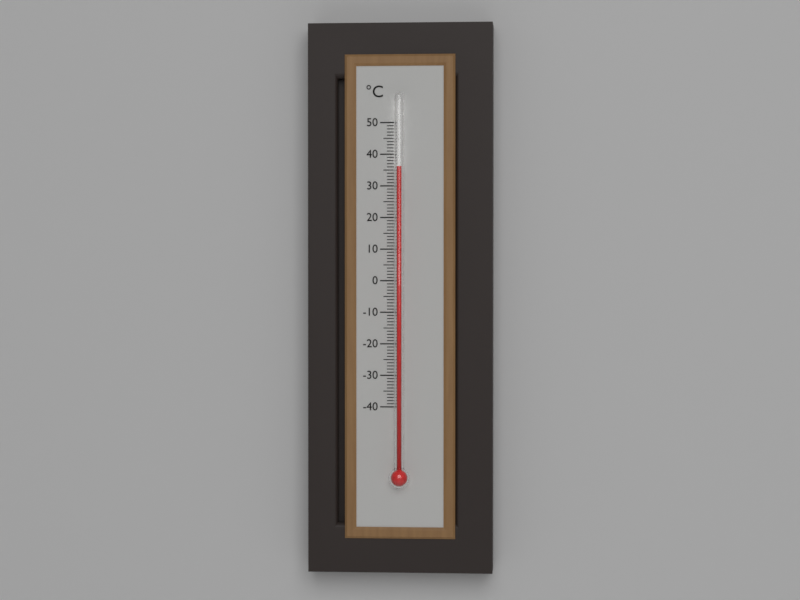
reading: 36 °C
